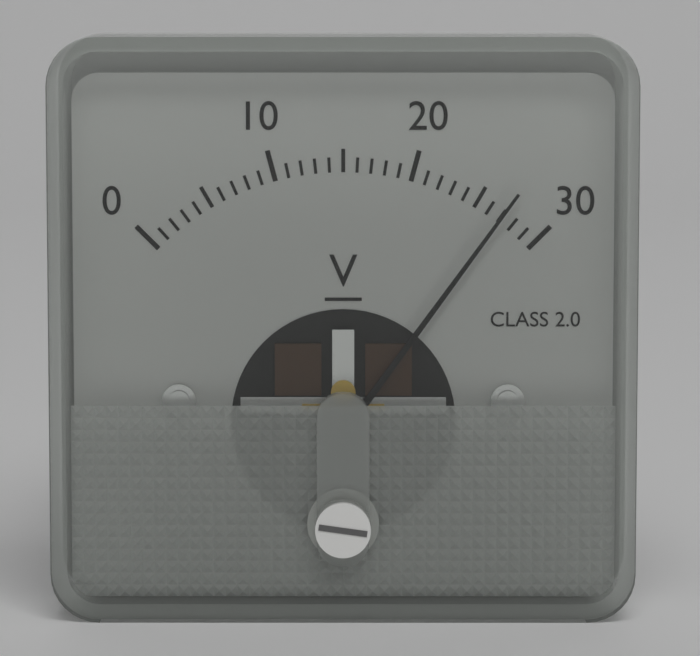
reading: 27 V
